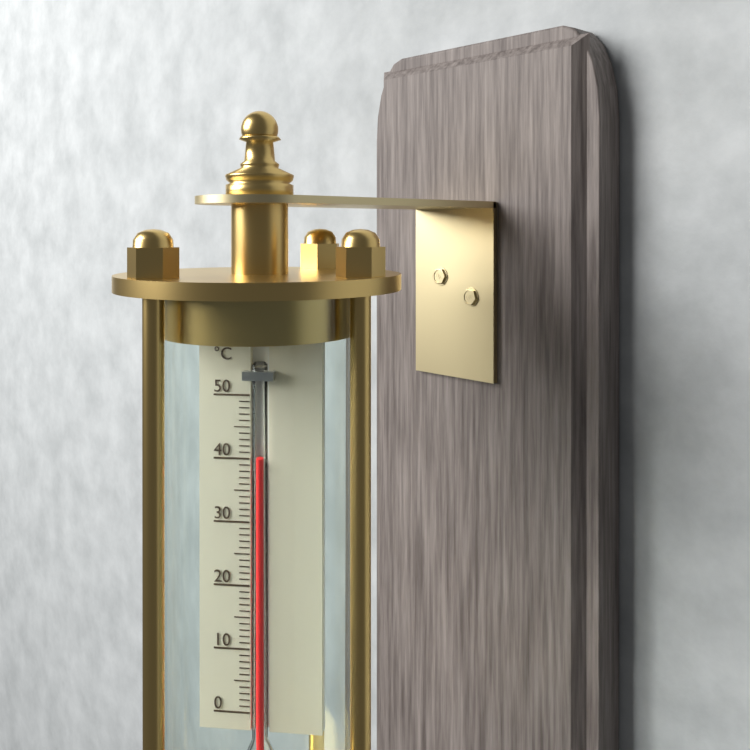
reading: 40 °C
